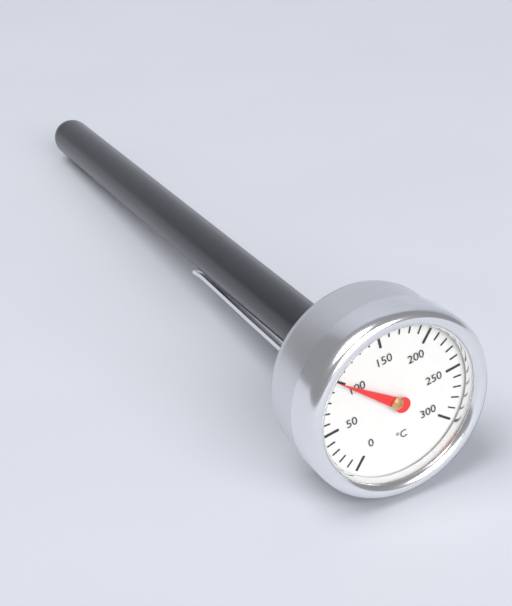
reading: 100 °C
